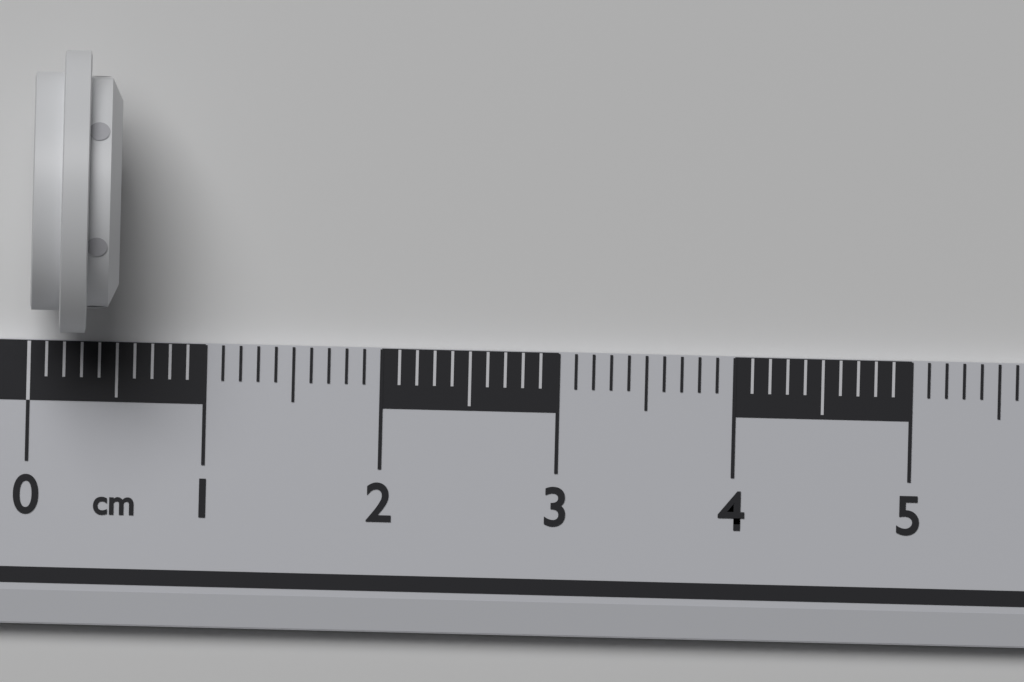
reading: 0.5 cm
